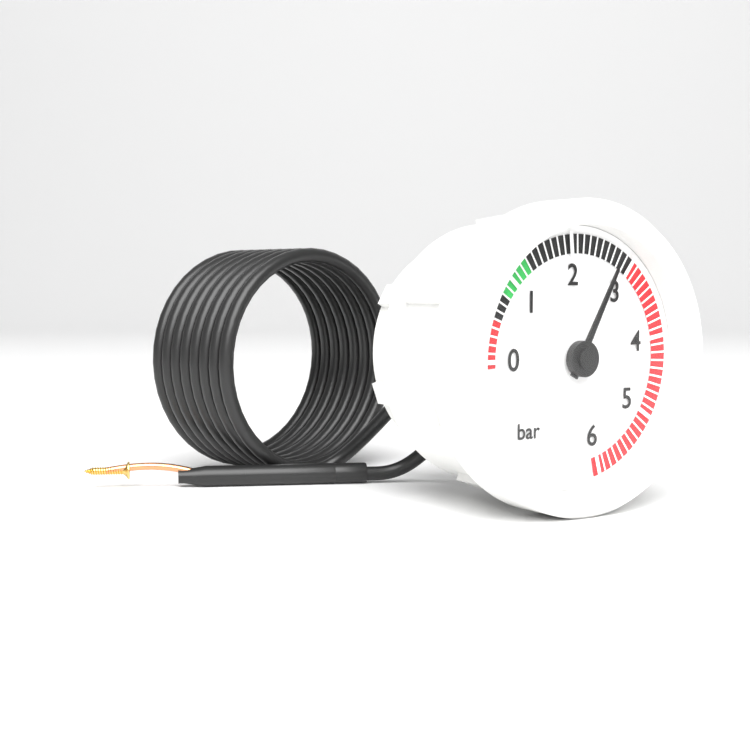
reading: 2.8 bar
